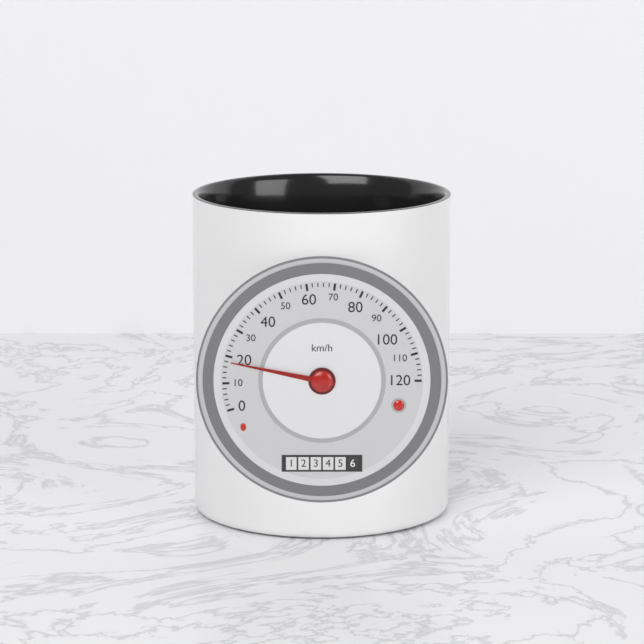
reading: 18 km/h
